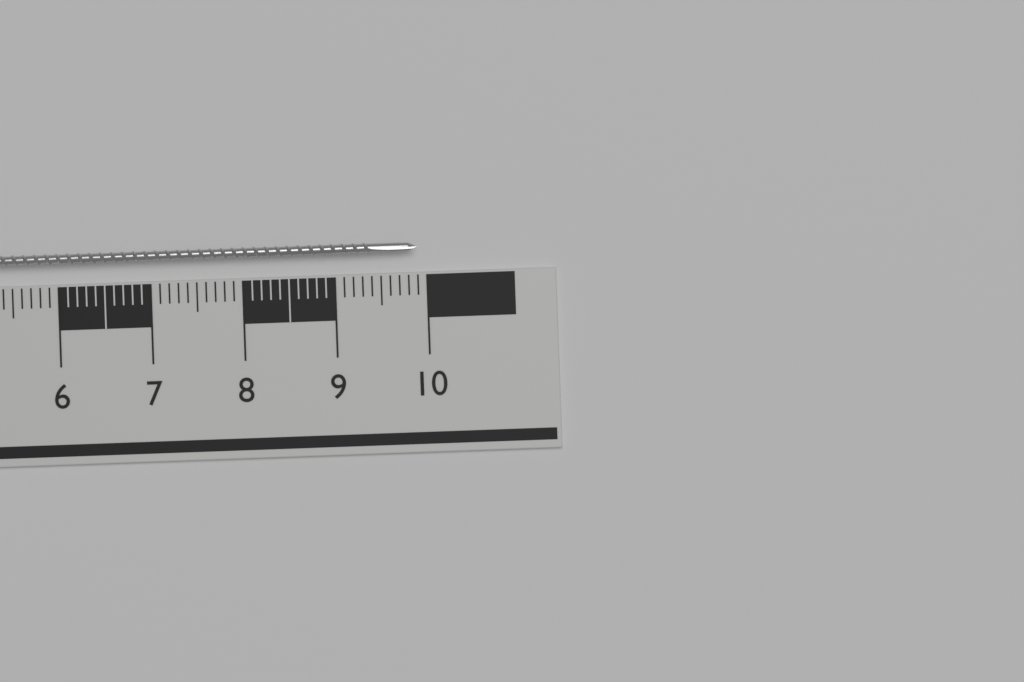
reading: 9.9 cm
